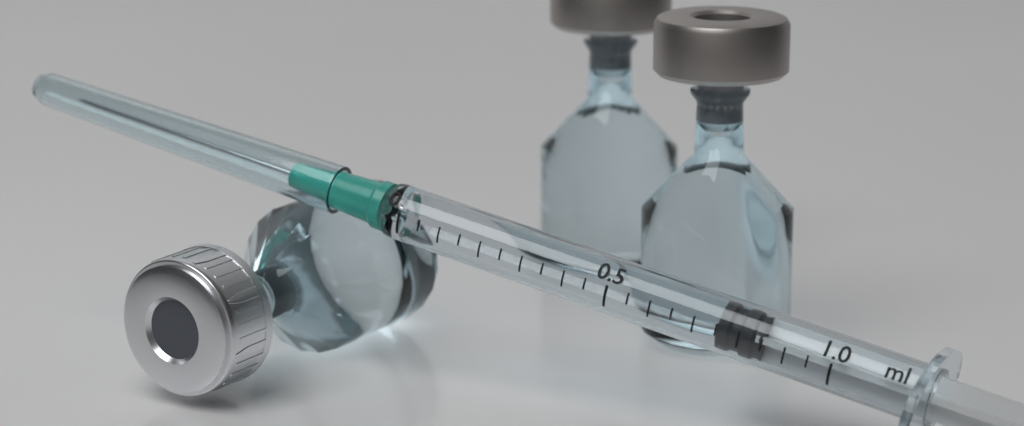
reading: 0.75 ml
